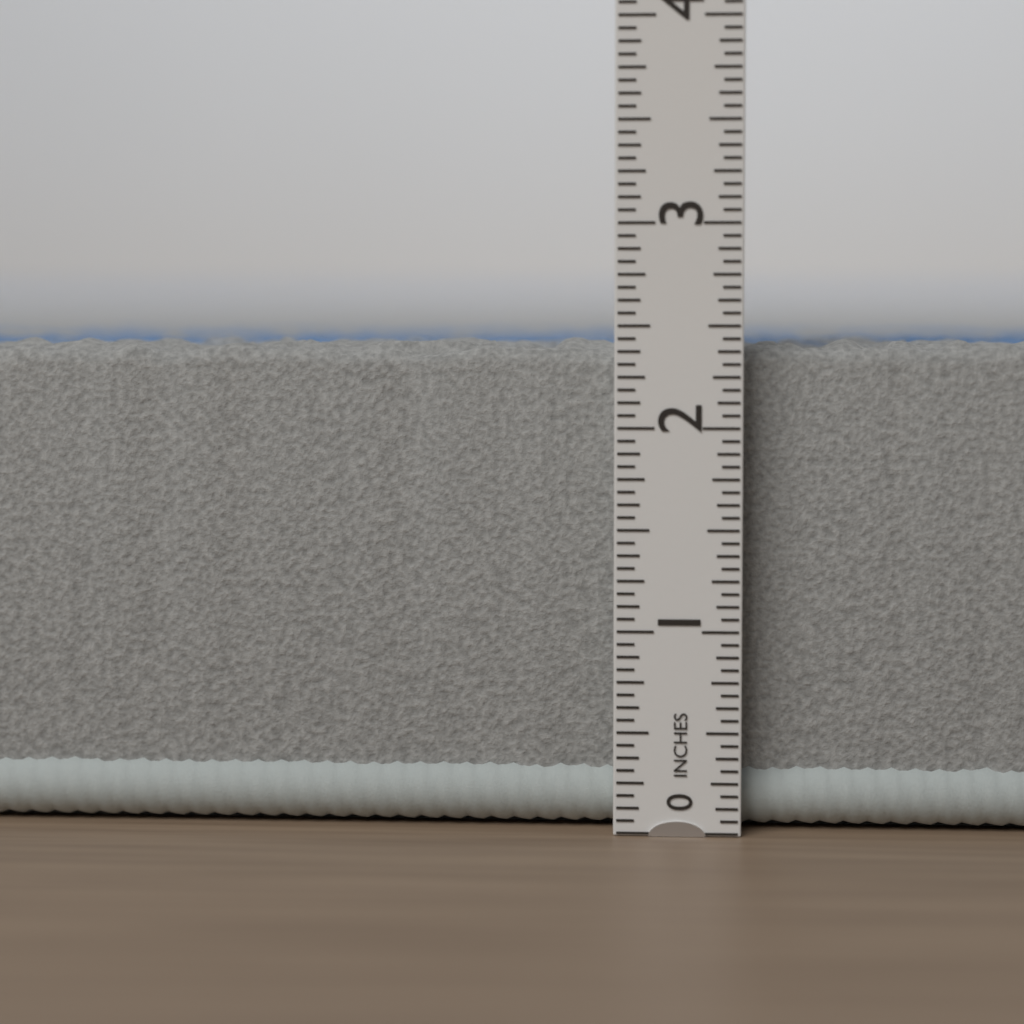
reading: 2.4375 in
